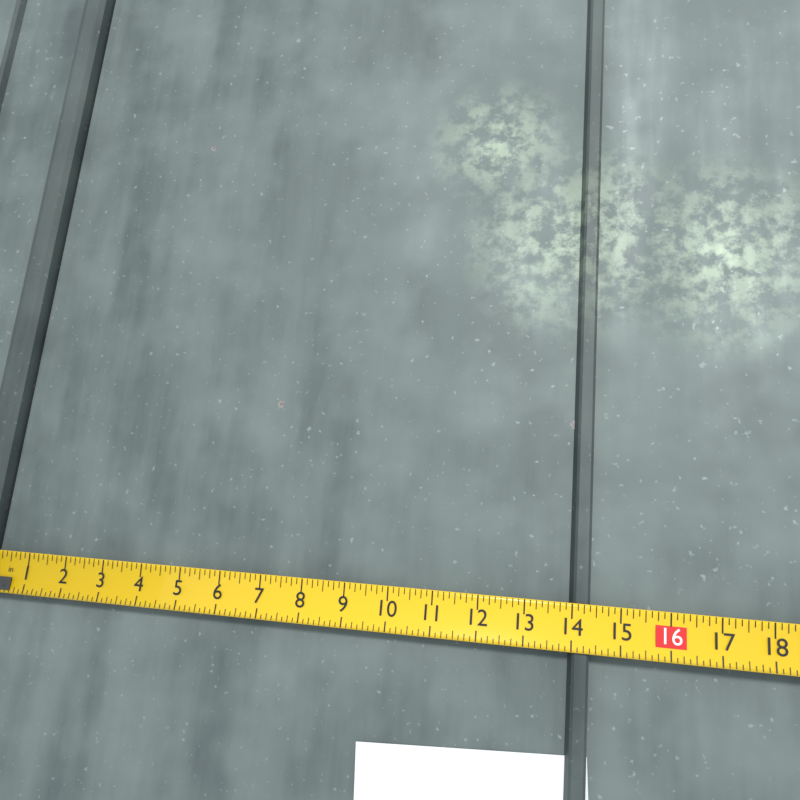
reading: 14.375 in
